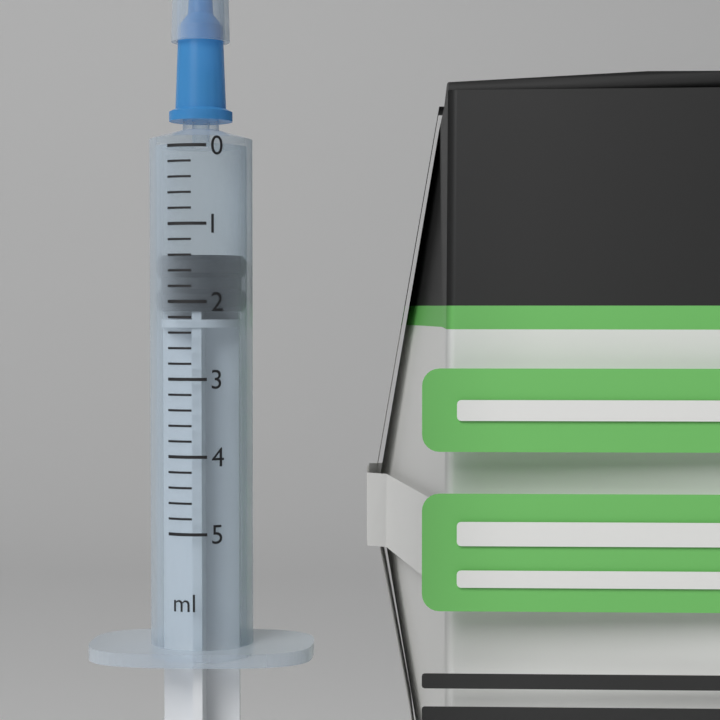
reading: 1.4 ml
